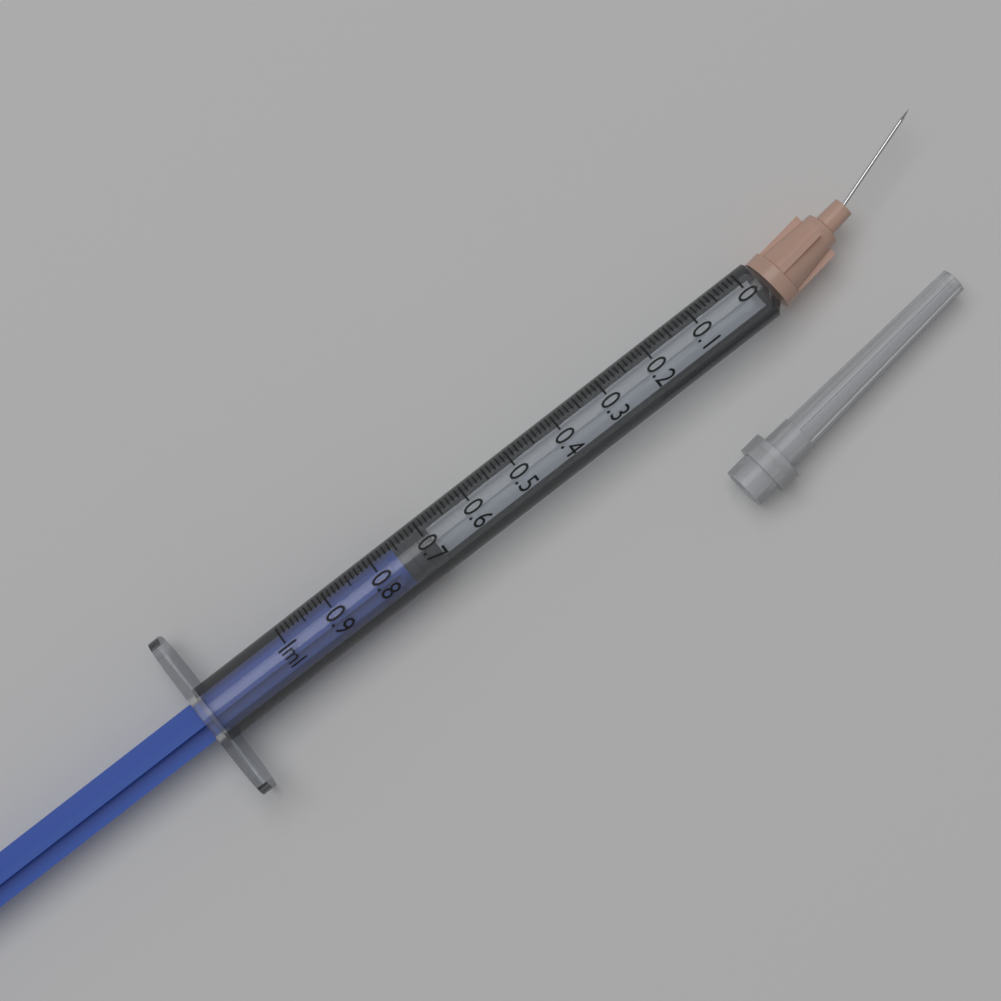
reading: 0.69 ml
